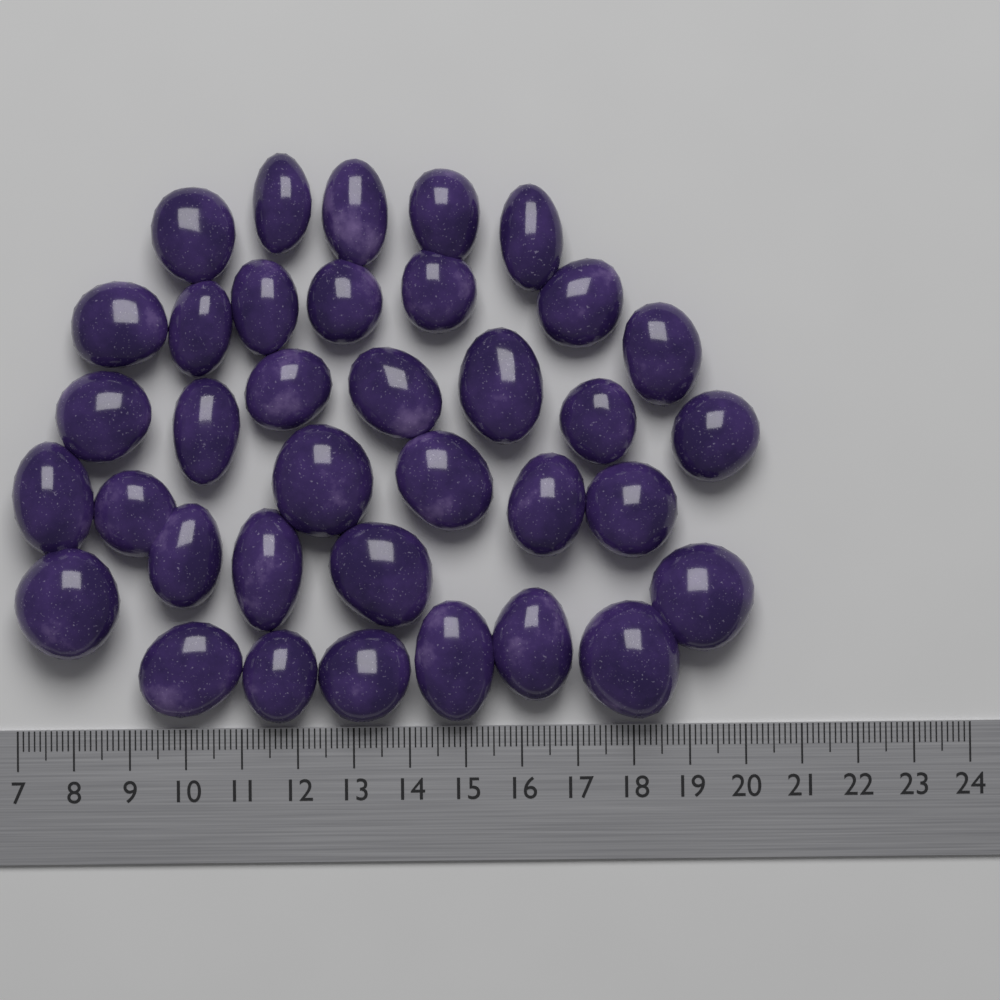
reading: 20.3 (no unit)
